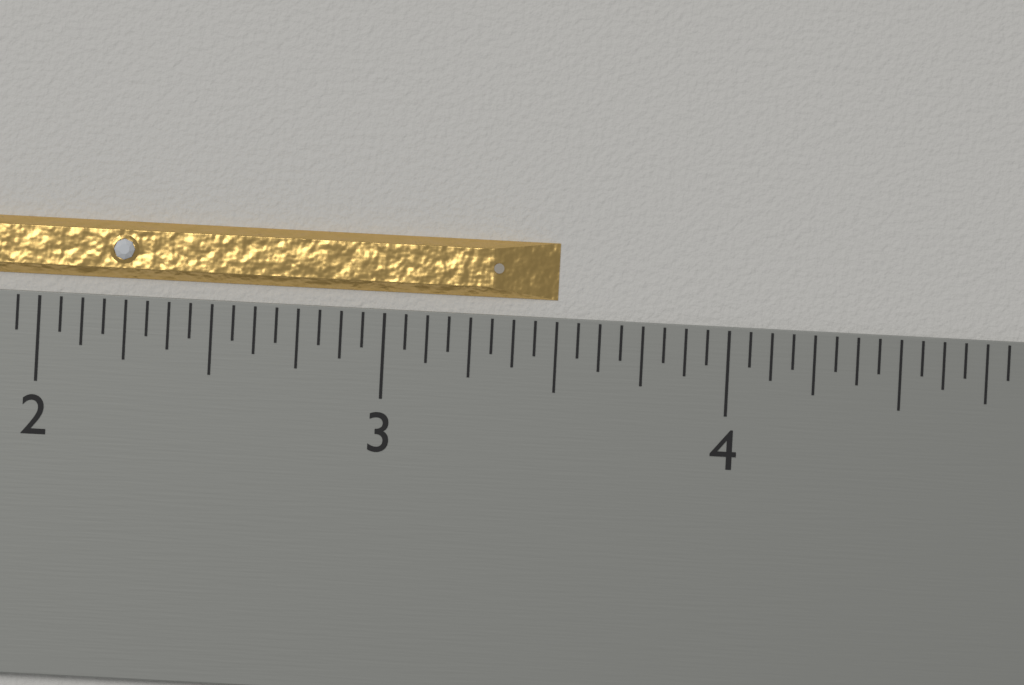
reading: 3.5000 inch
